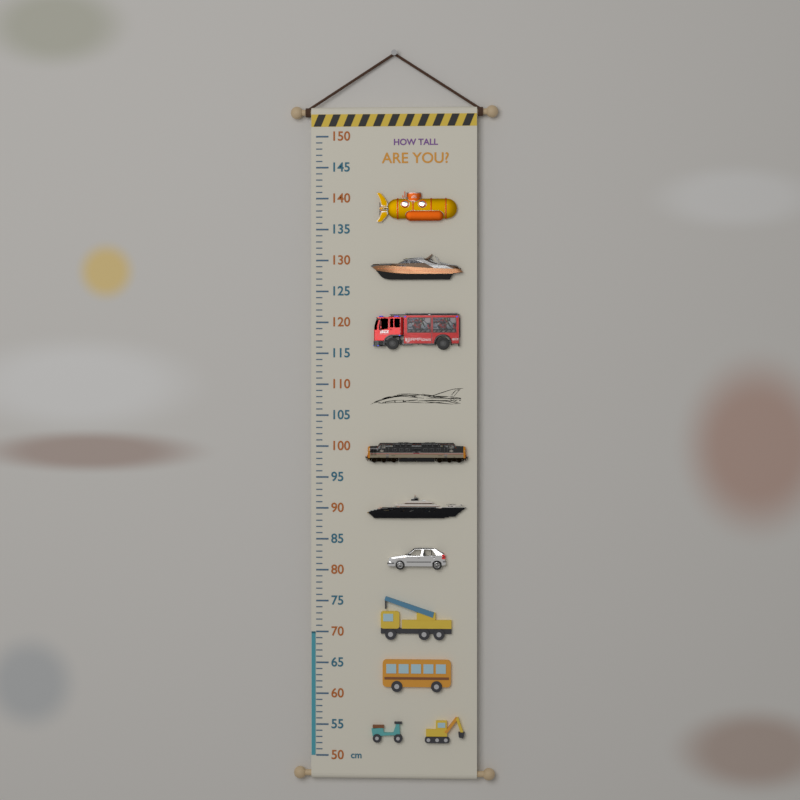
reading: 70 cm
